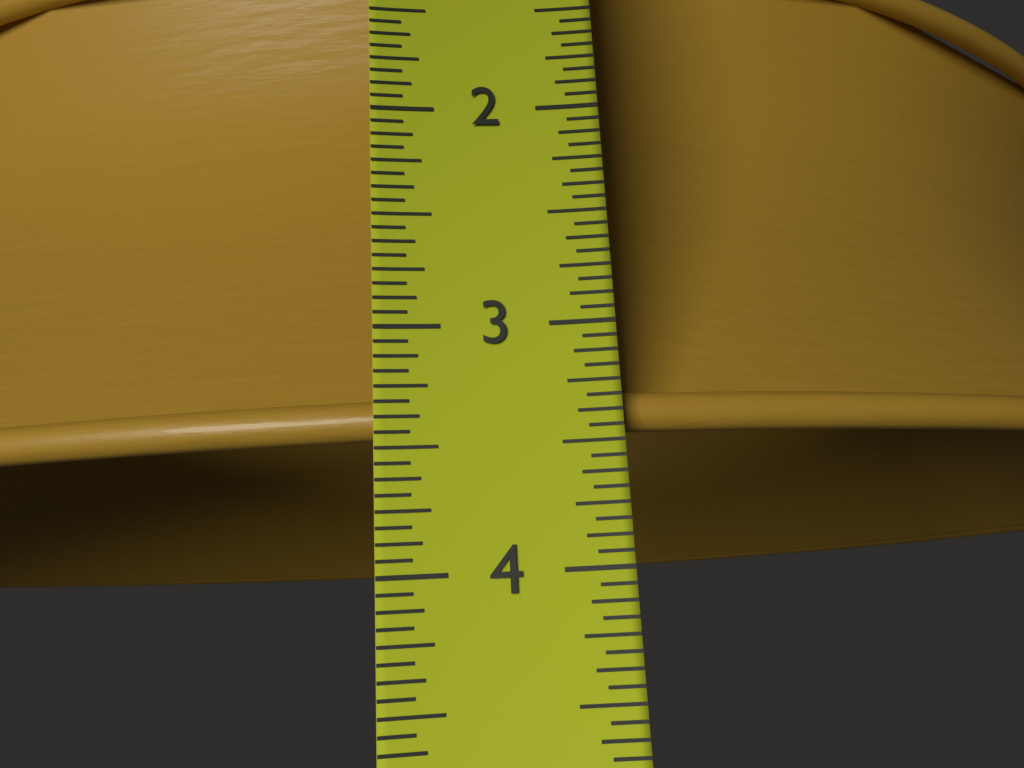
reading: 3.4375 in
